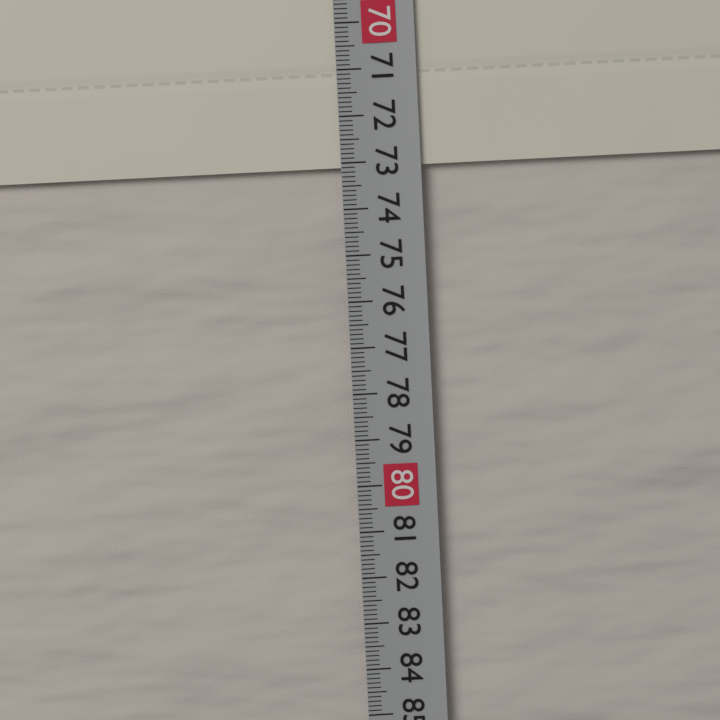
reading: 73.1 cm
